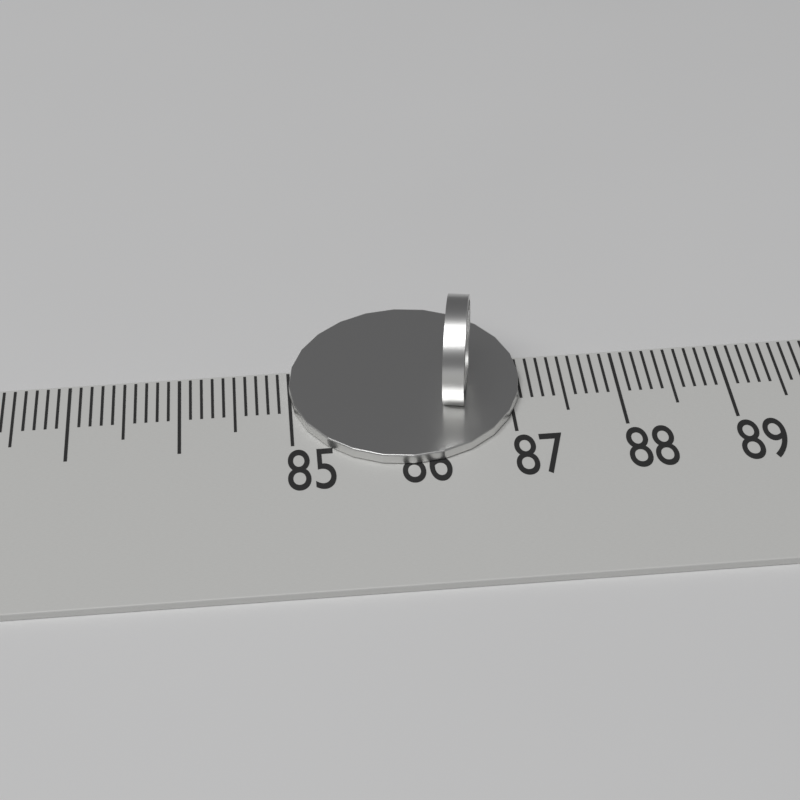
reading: 87.1 (no unit)
